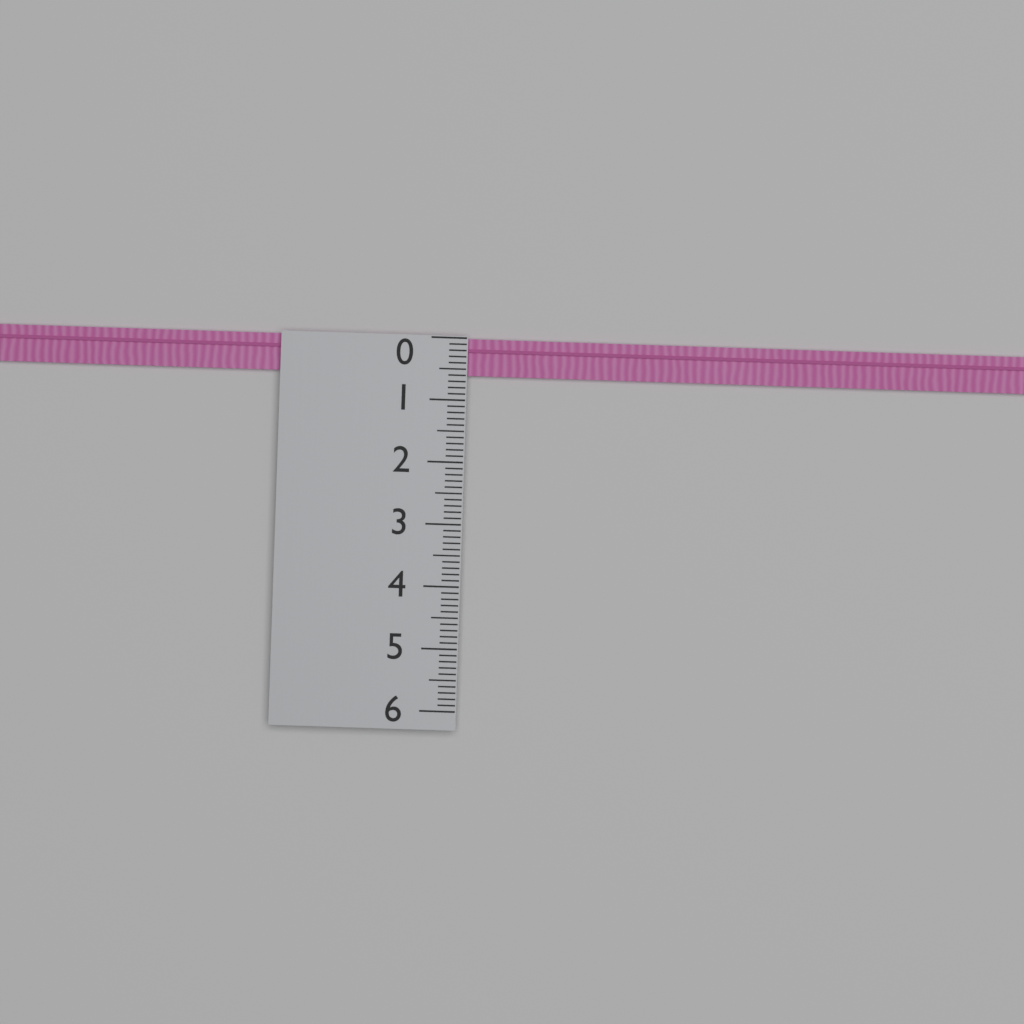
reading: 0.6 (no unit)
